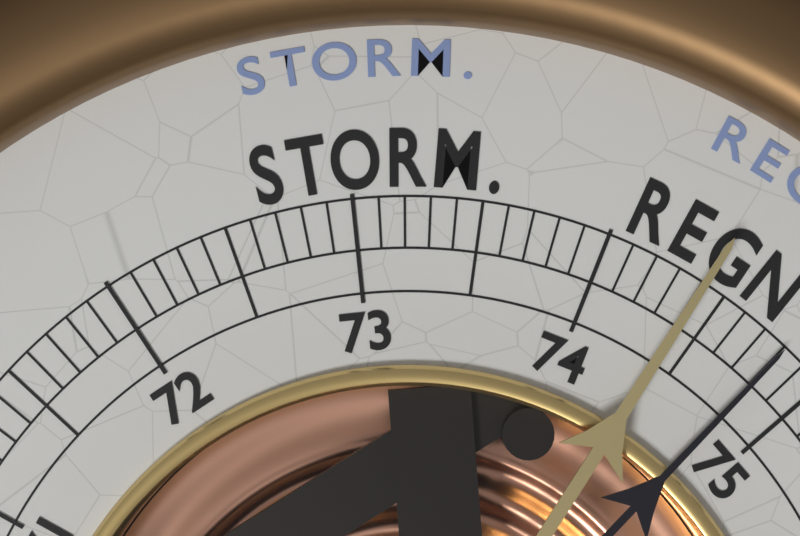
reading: 74.4 (no unit)
